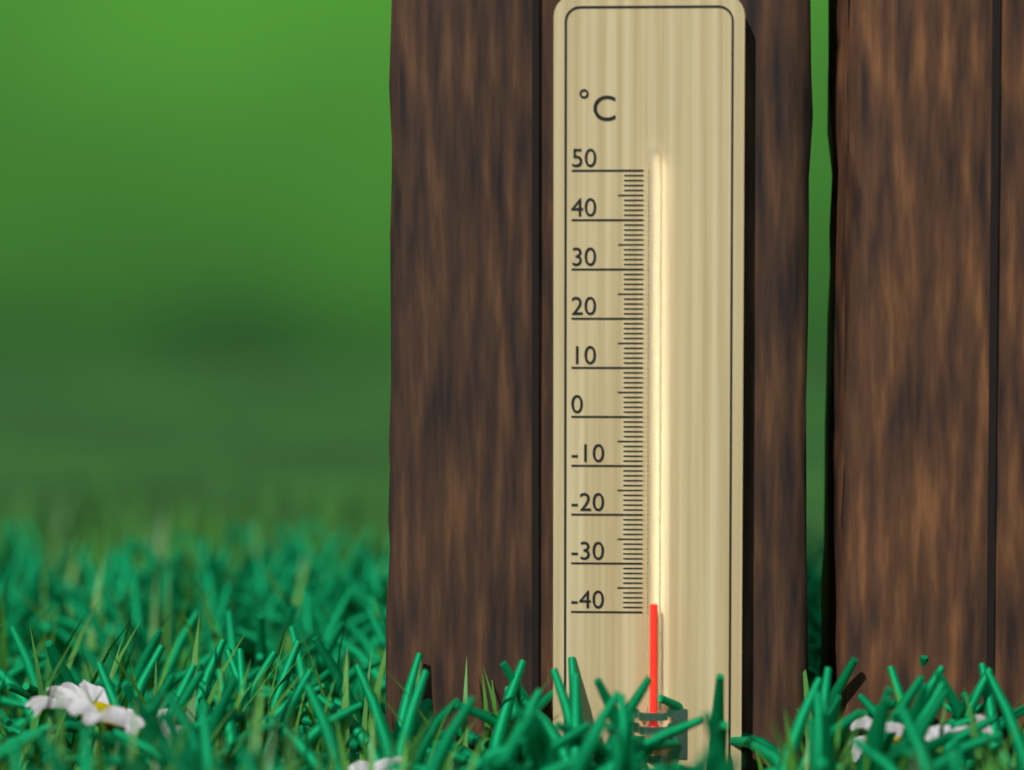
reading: -38 °C
